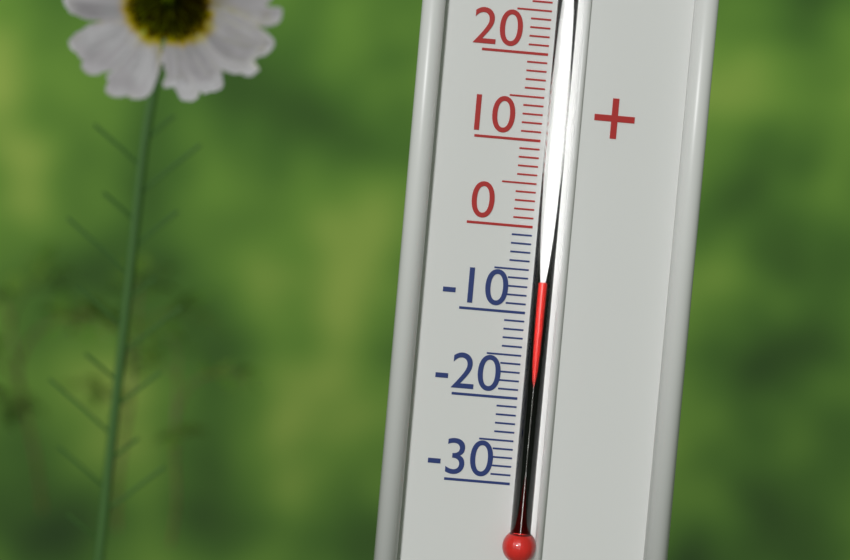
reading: -6 °C
